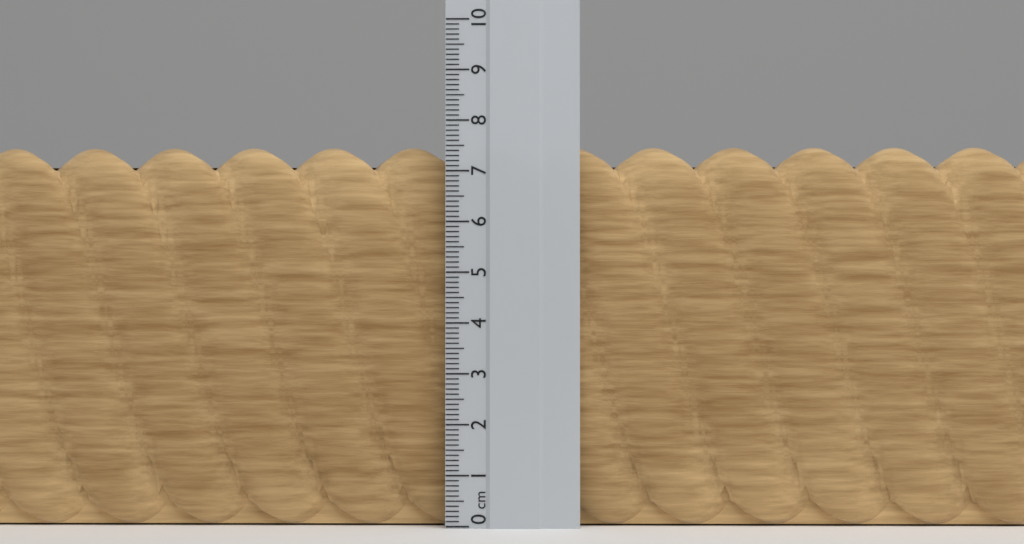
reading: 7.5 cm
